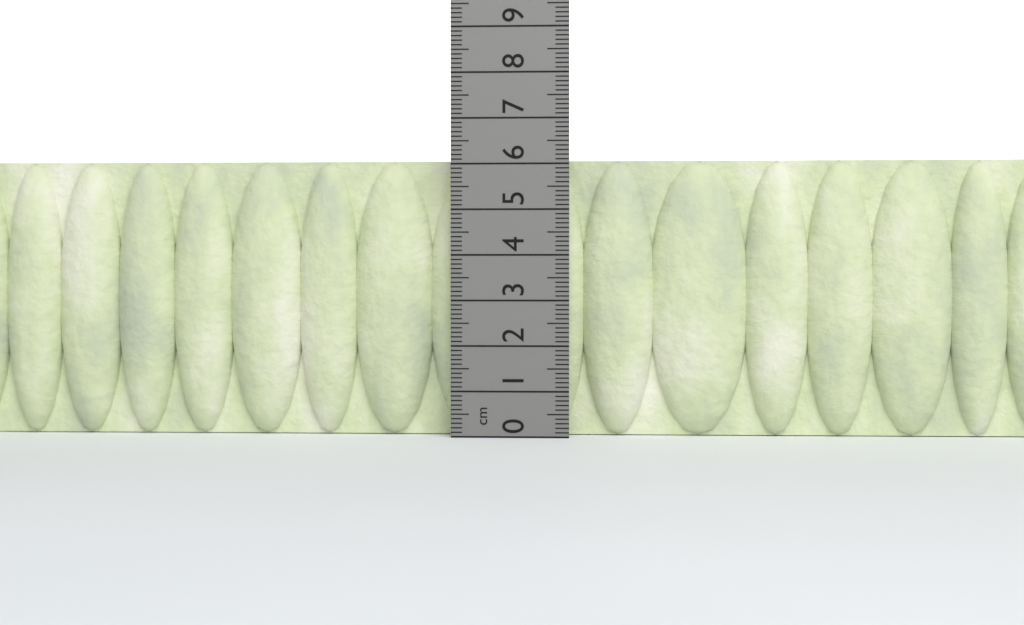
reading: 6.1 cm
